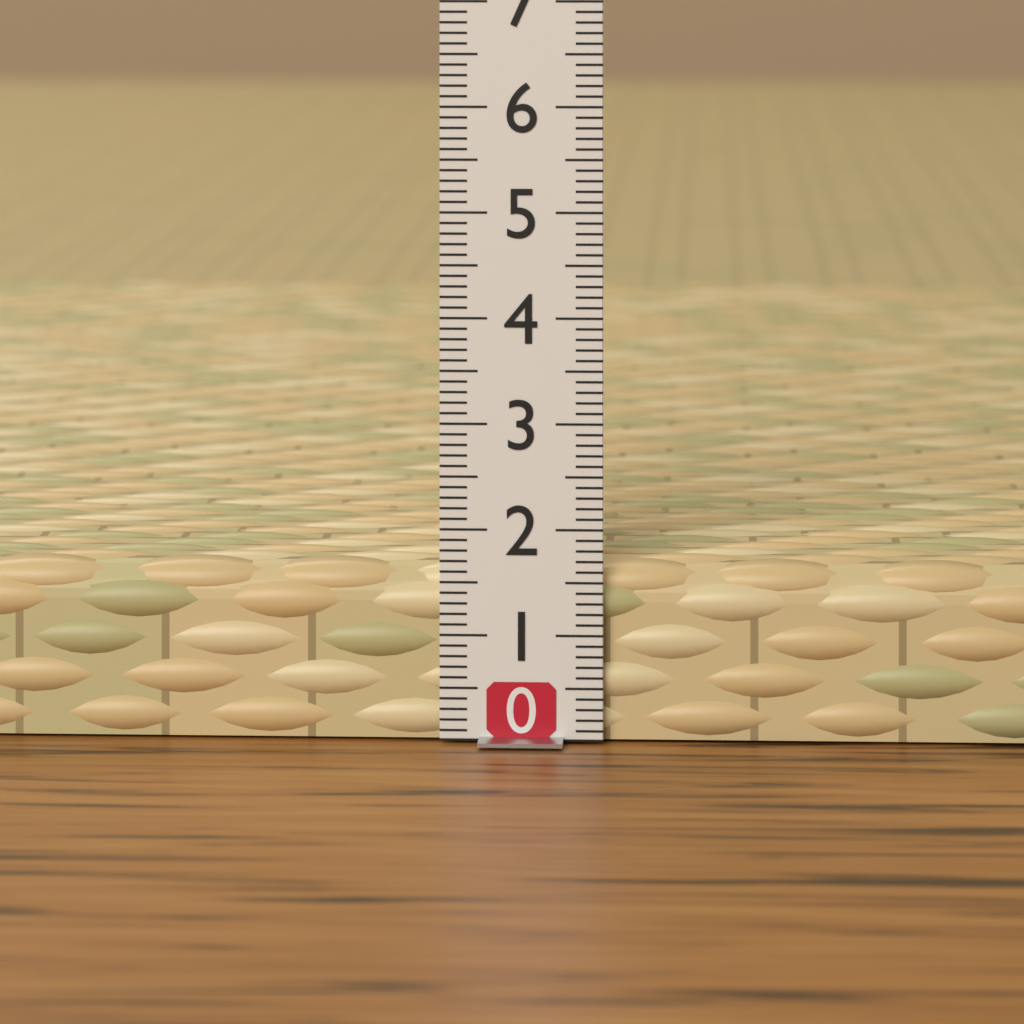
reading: 1.7 (no unit)
